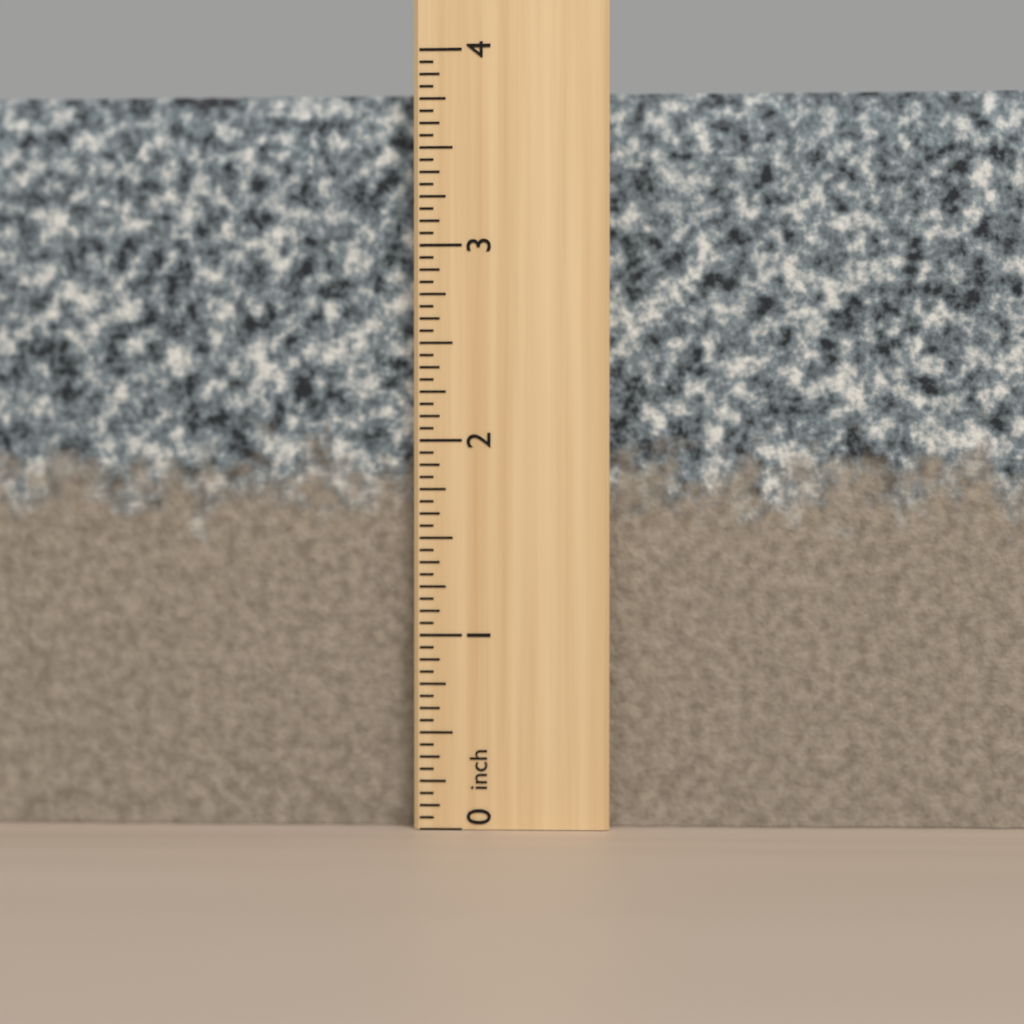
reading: 3.8125 inch
